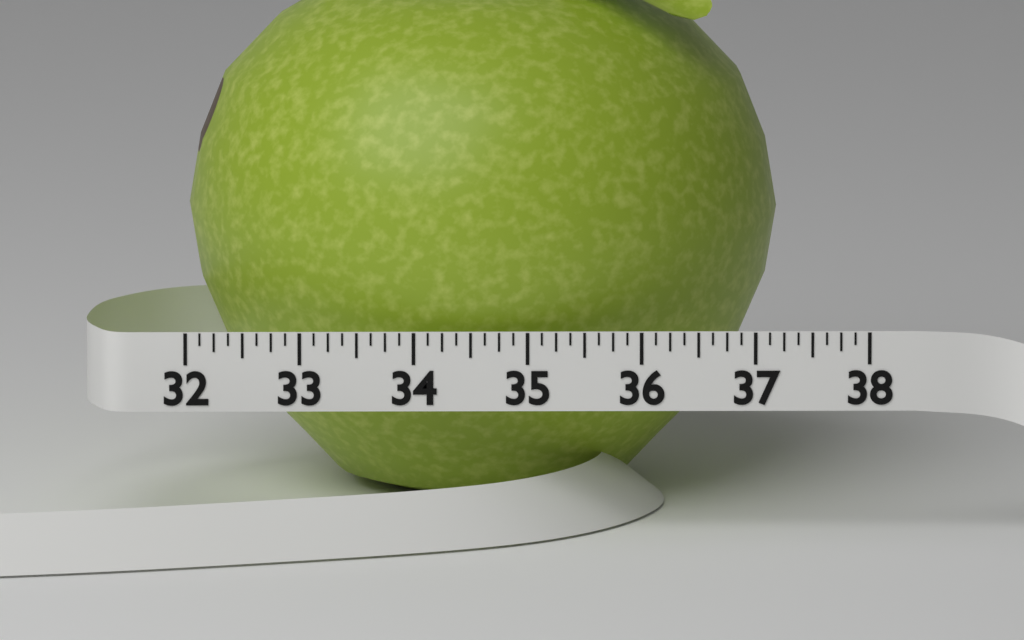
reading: 37.250 (no unit)
